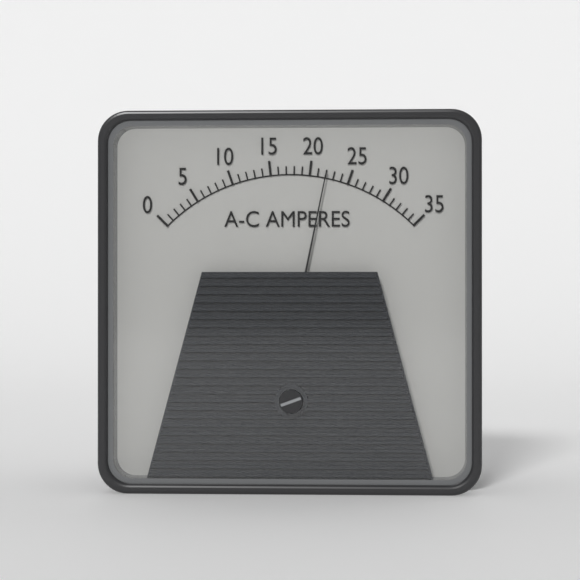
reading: 22 A
